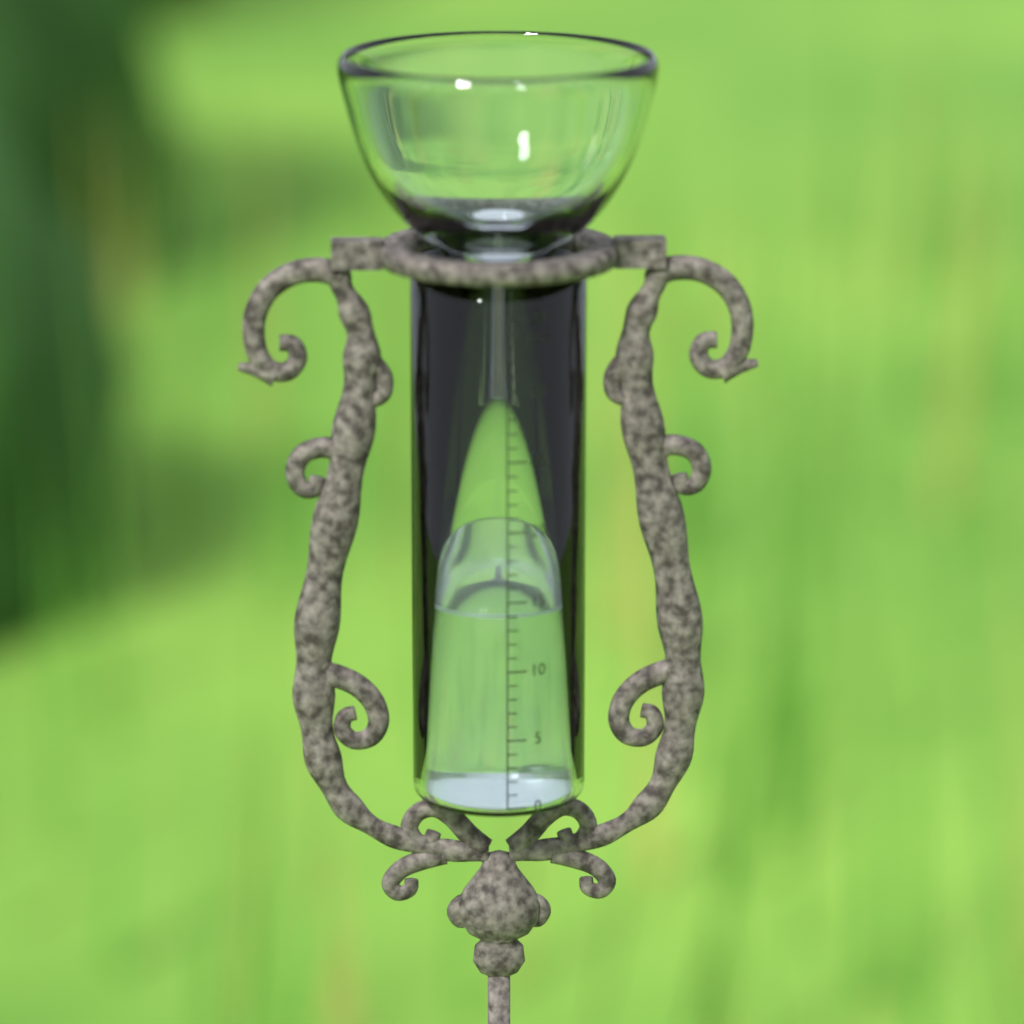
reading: 14 mm
